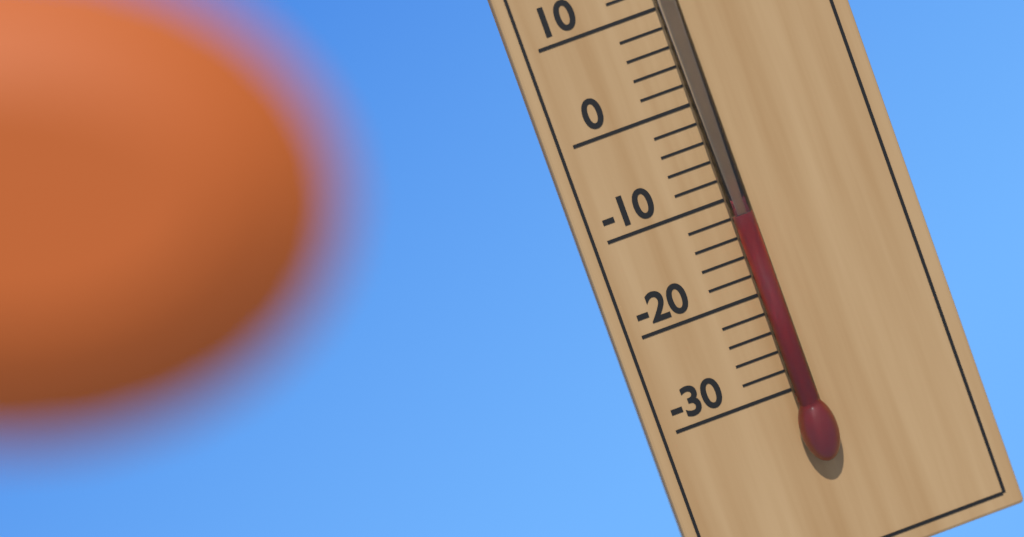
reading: -12 °C
